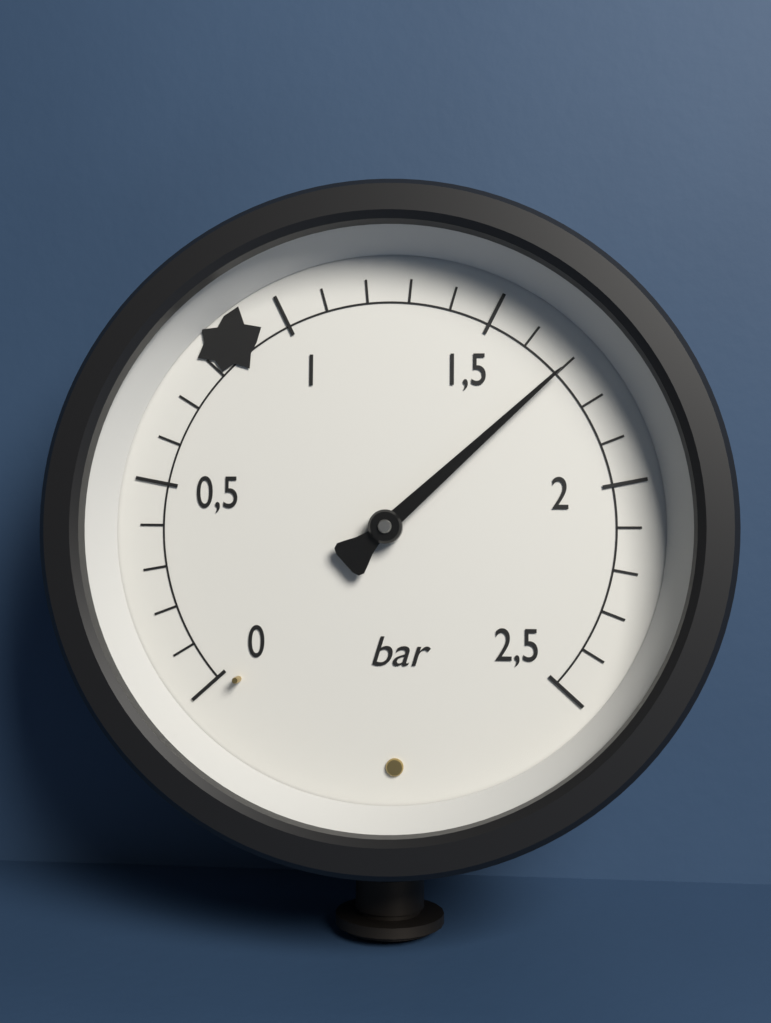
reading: 1.7 bar
